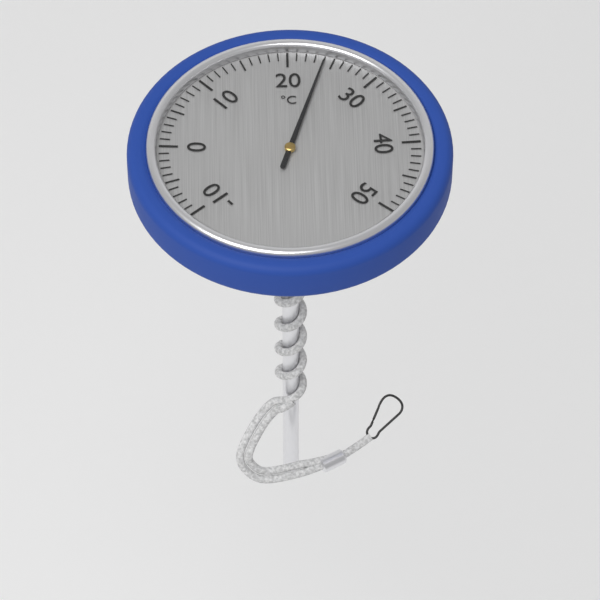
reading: 24 °C
